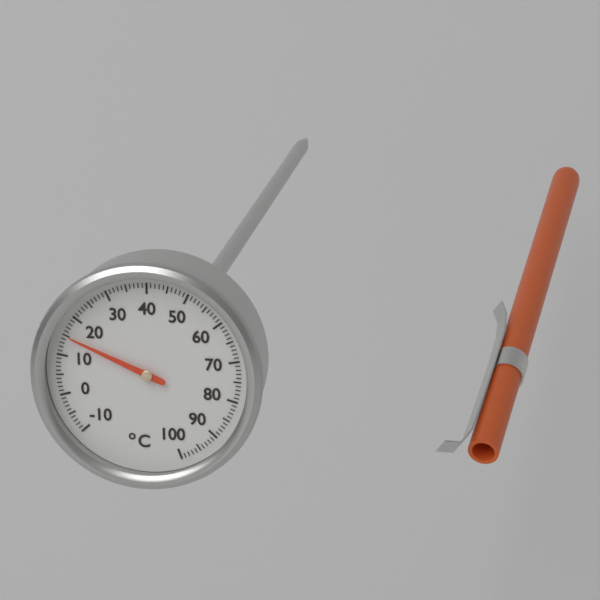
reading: 15 °C
